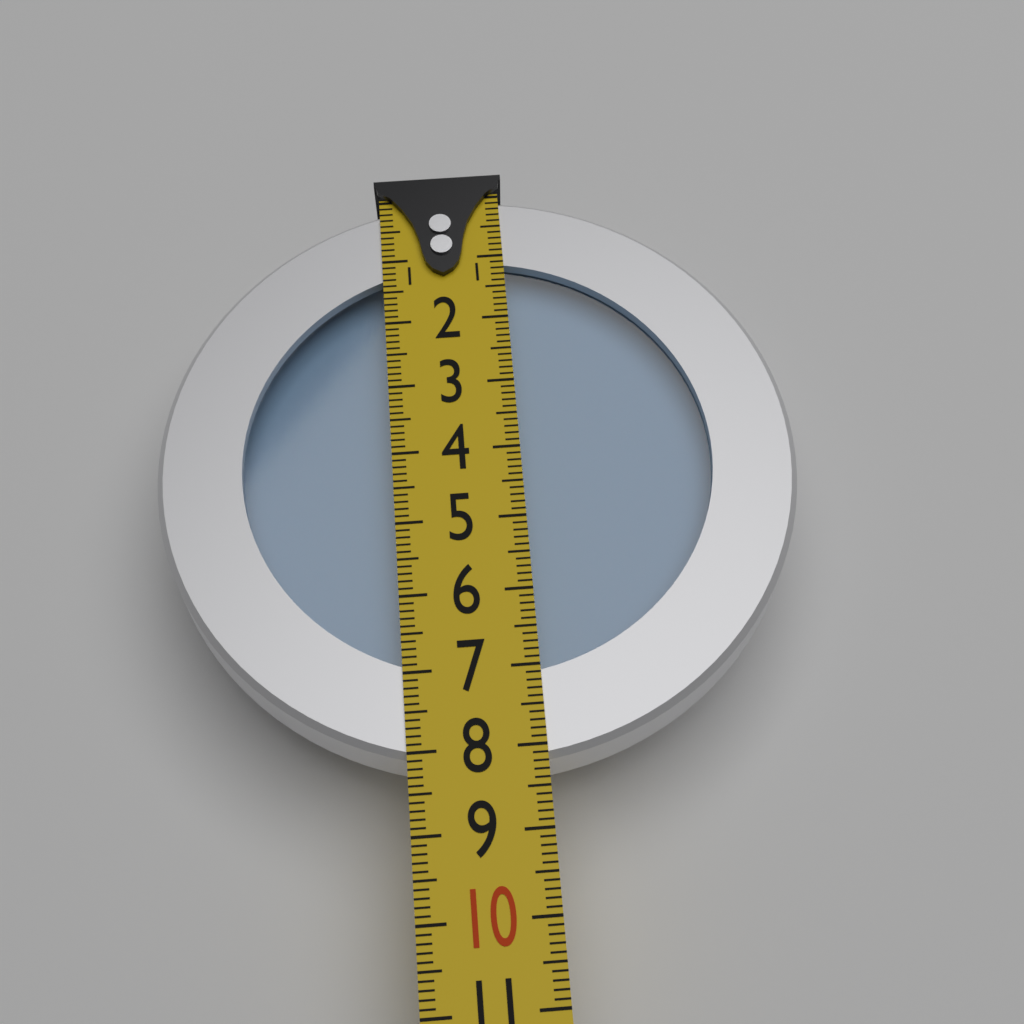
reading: 8.2 (no unit)
